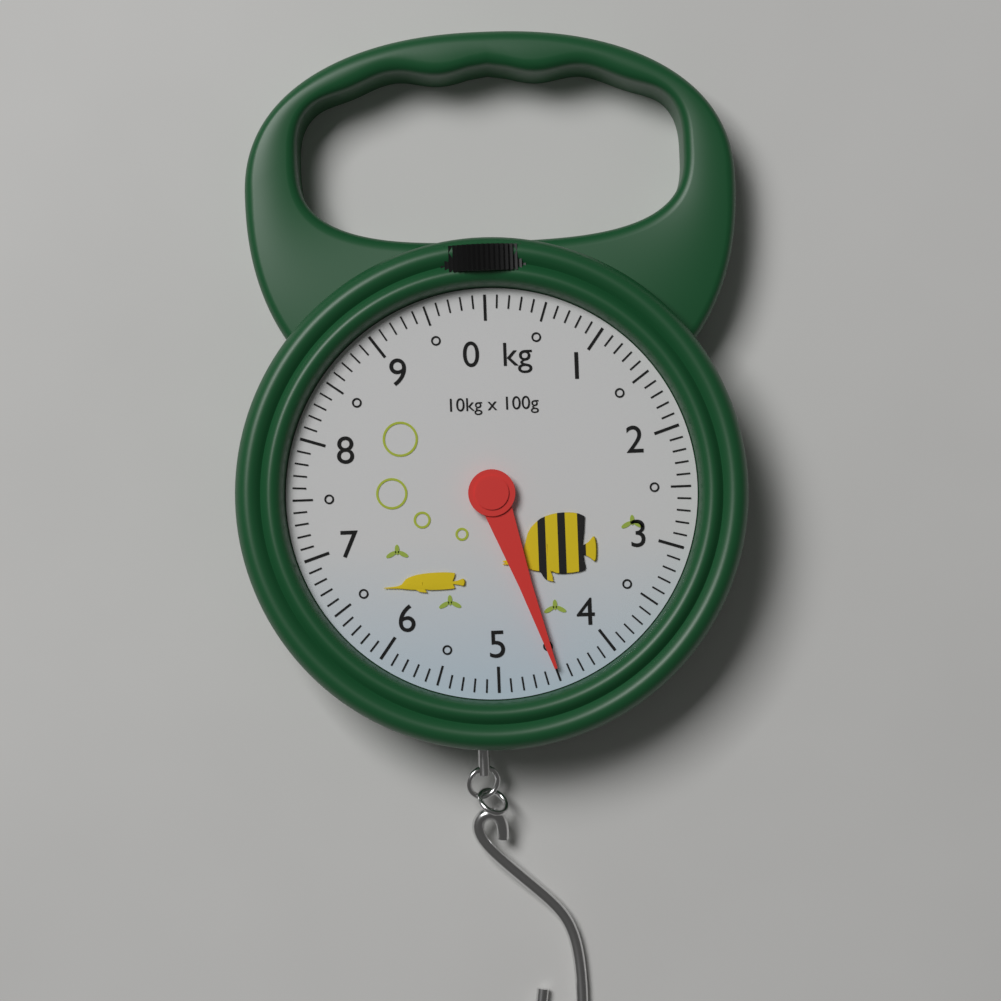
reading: 4.5 kg
